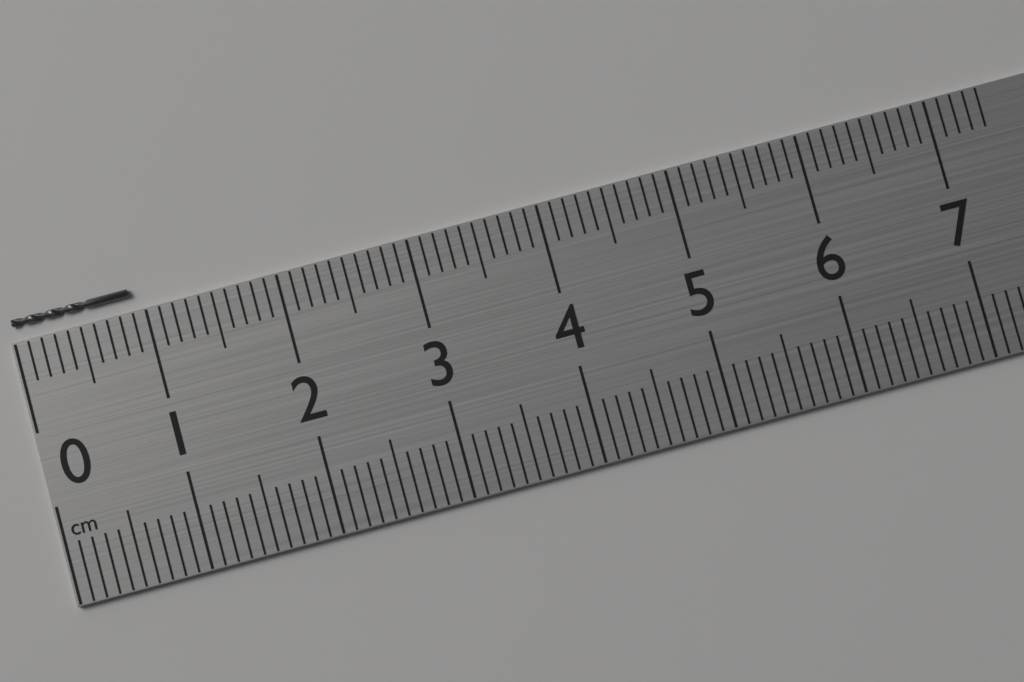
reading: 0.9 cm
